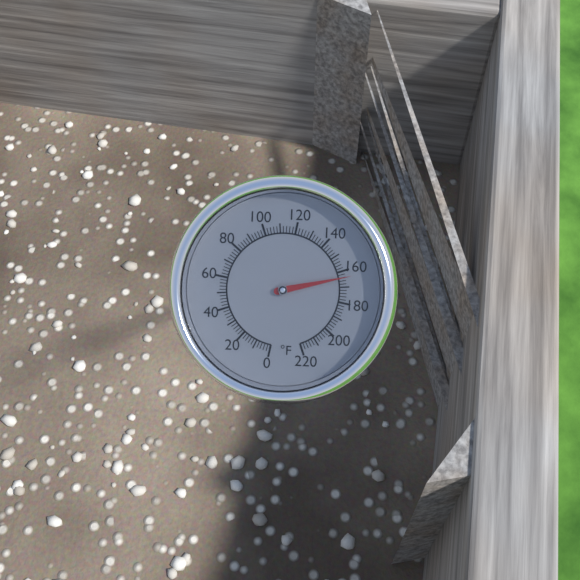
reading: 164 °F
